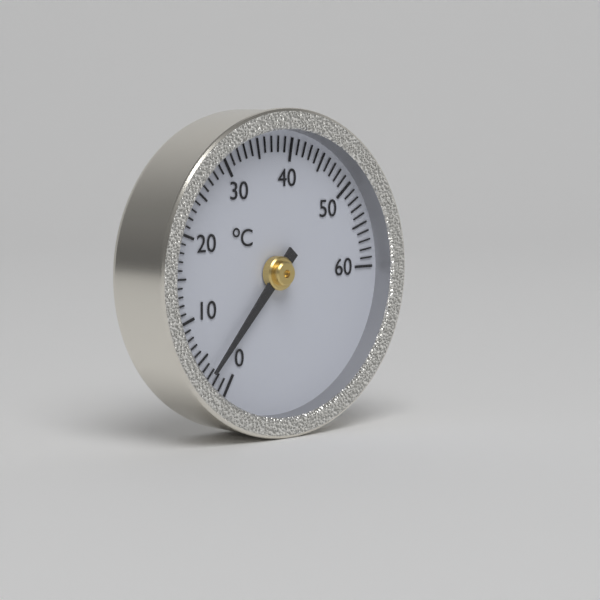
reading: 3 °C
